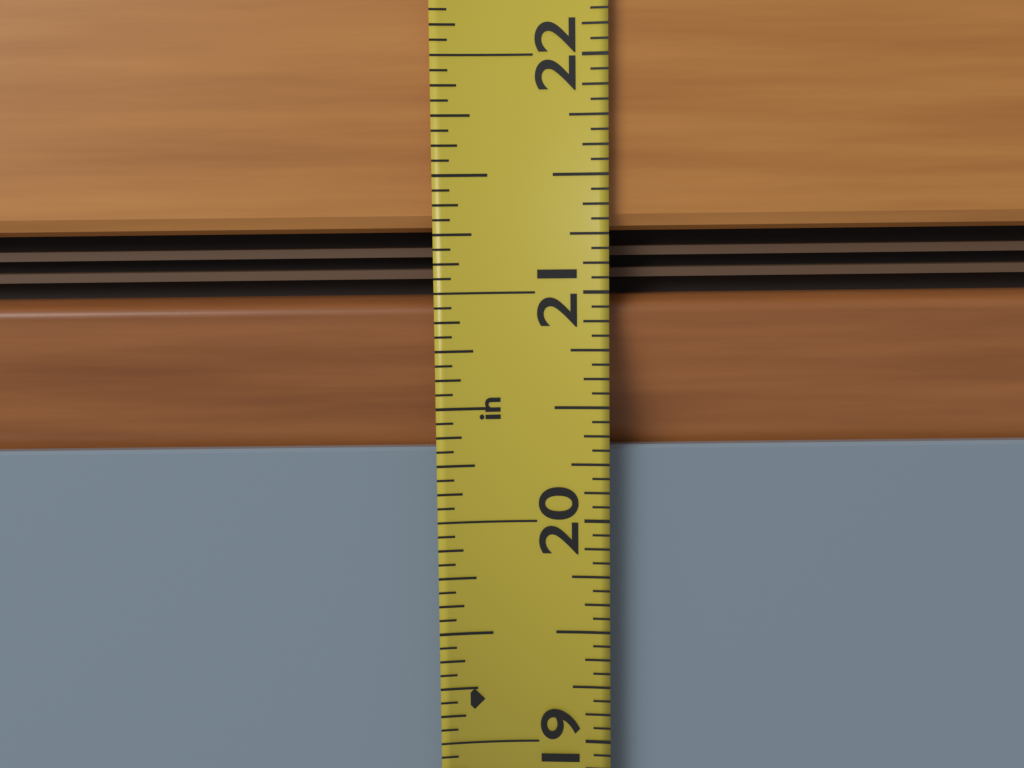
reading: 20.3125 in
